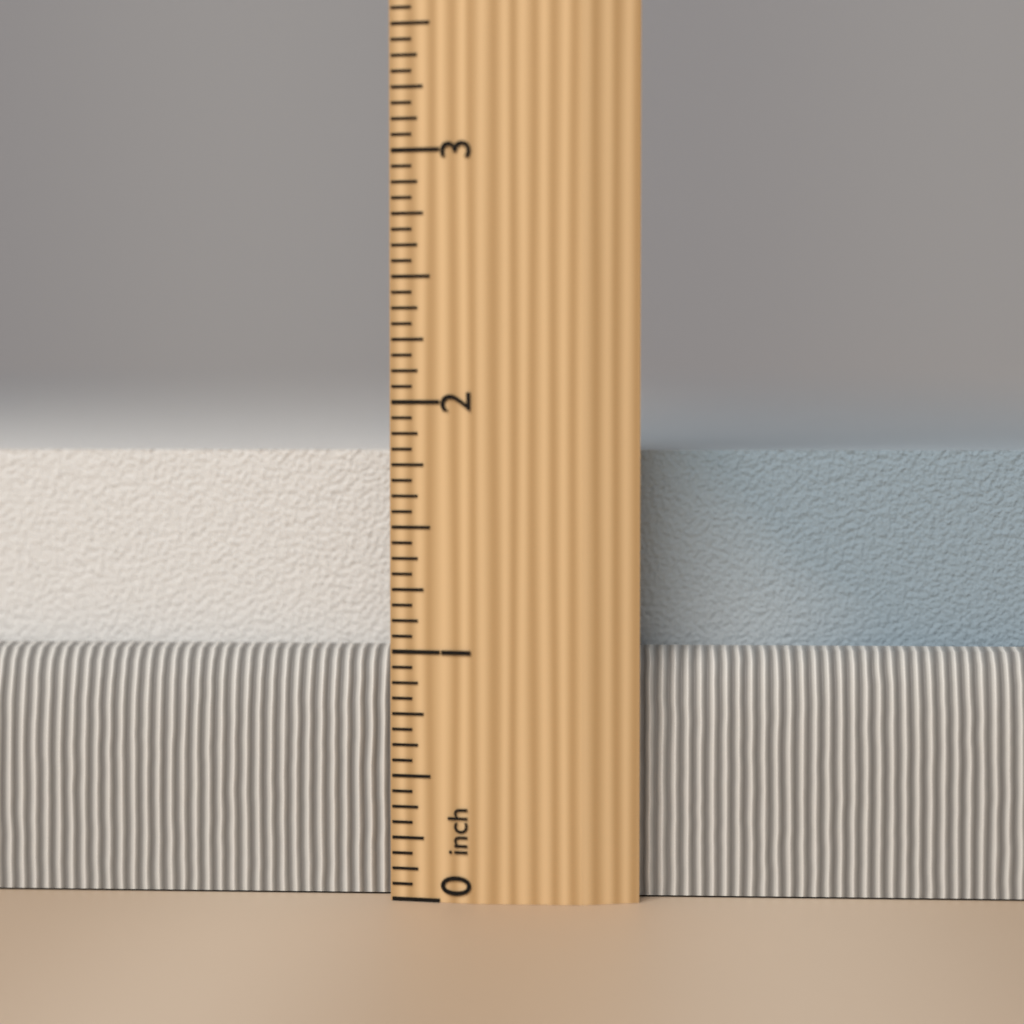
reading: 1.8125 inch
